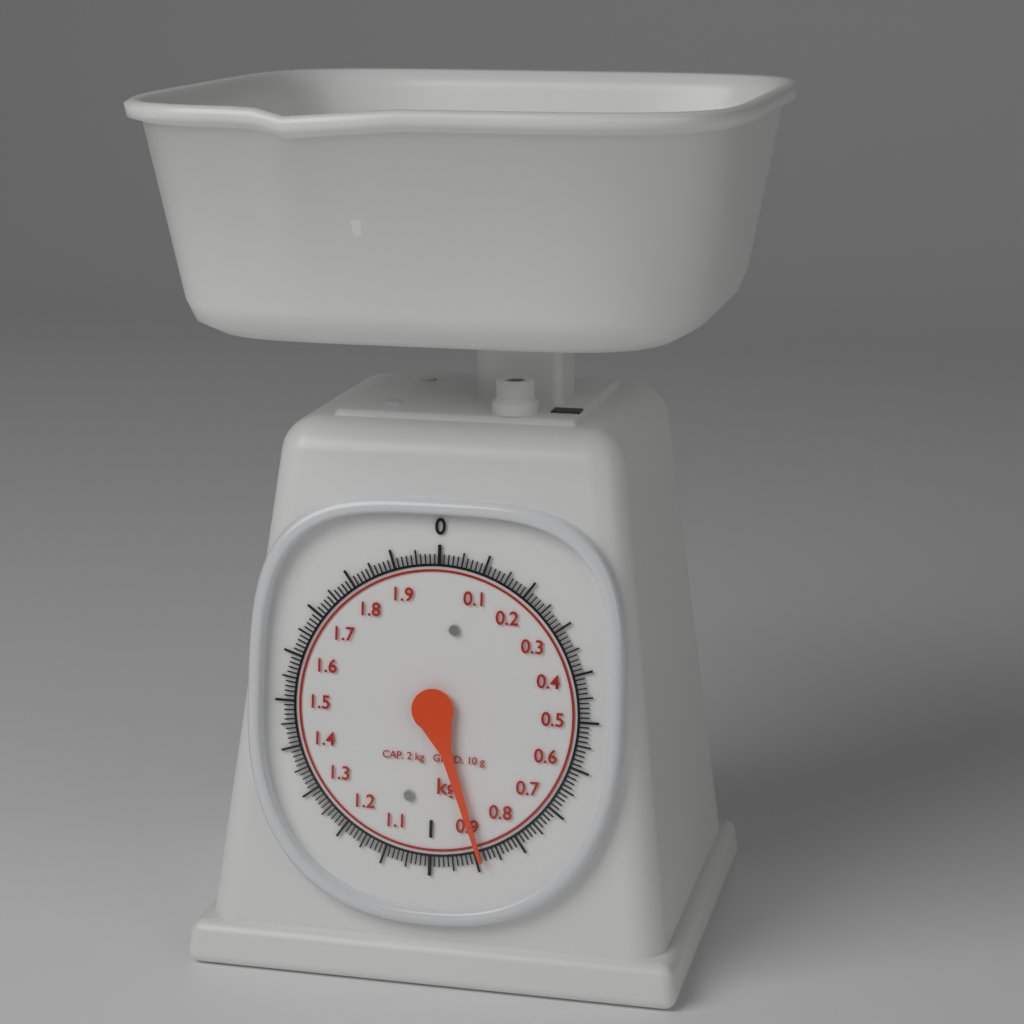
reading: 0.89 kg
